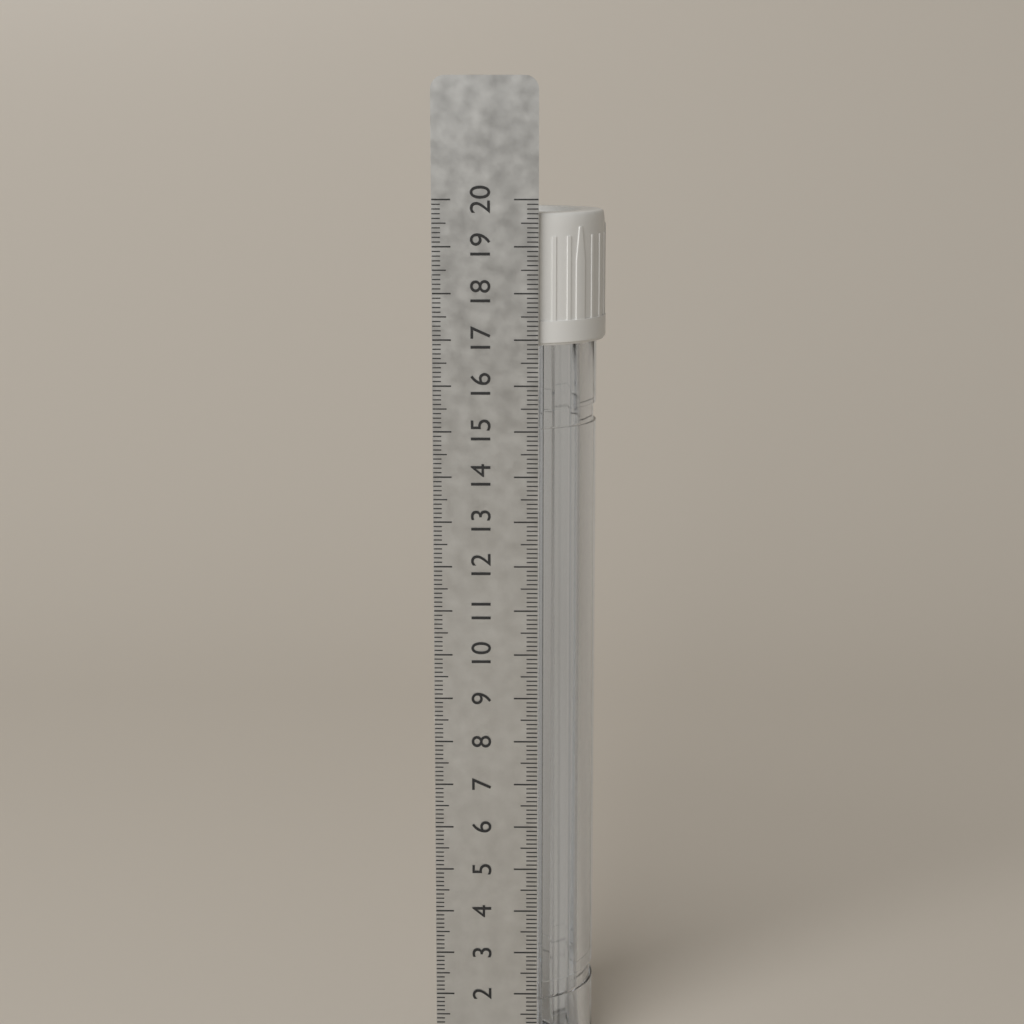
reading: 19.7 cm
